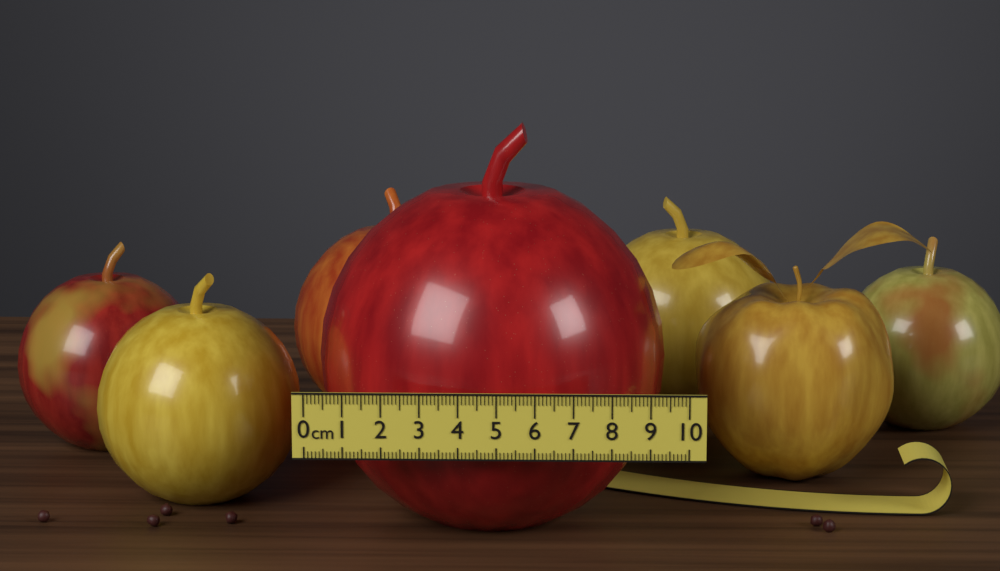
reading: 9.5 cm
